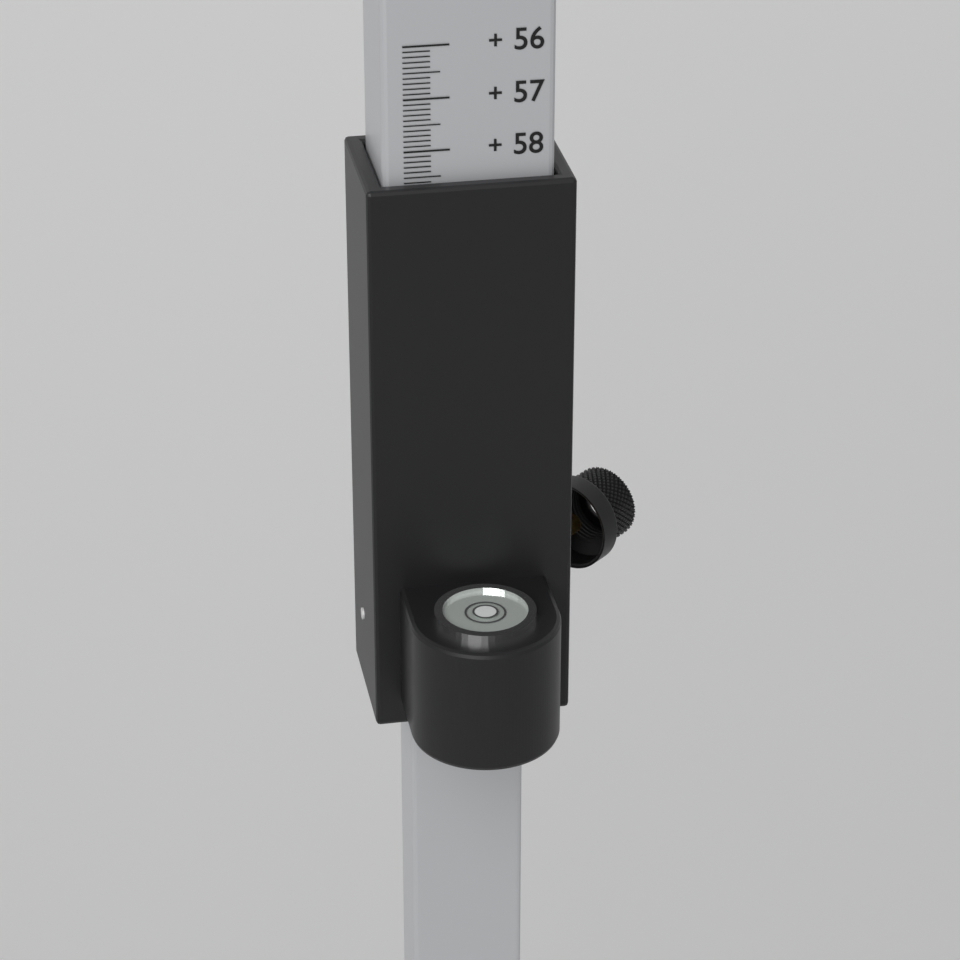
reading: 58.6 (no unit)
